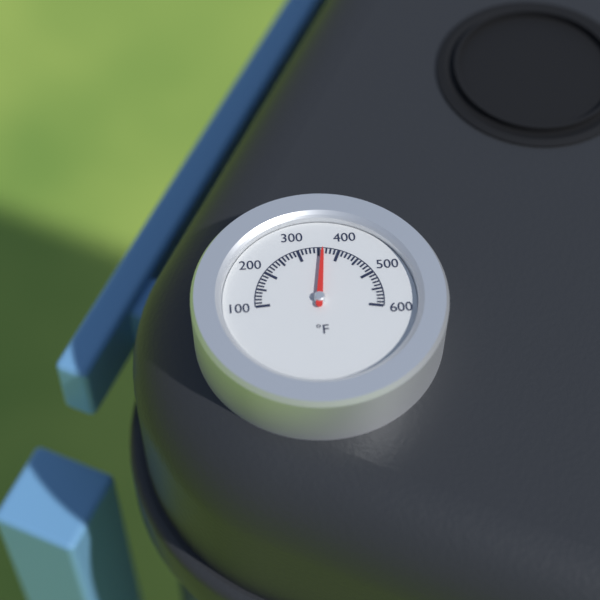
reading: 360 °F
